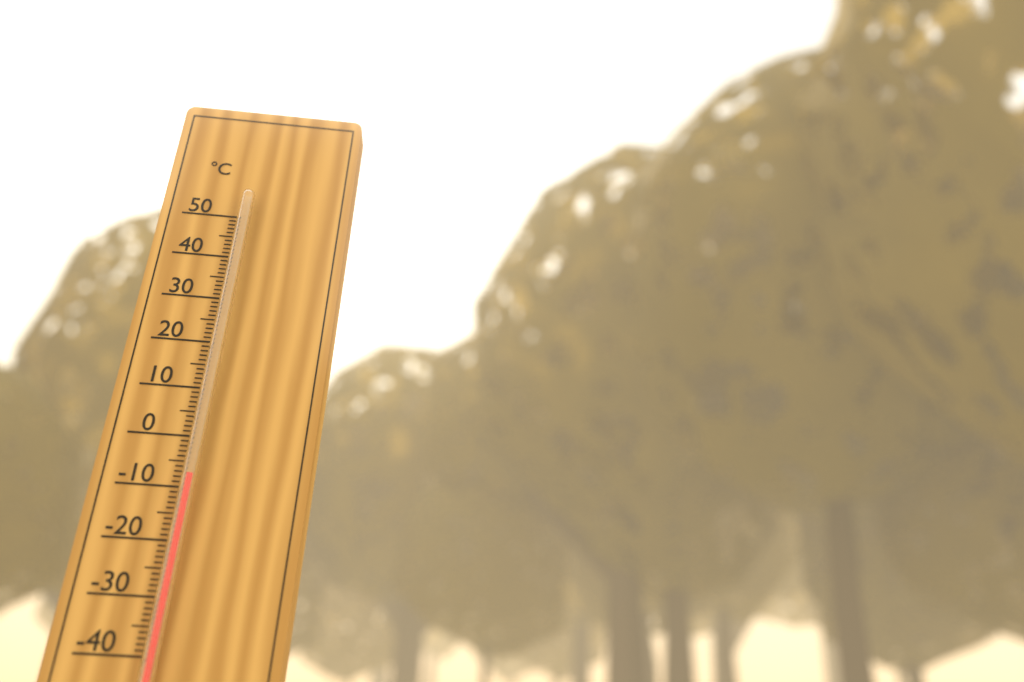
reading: -8 °C
